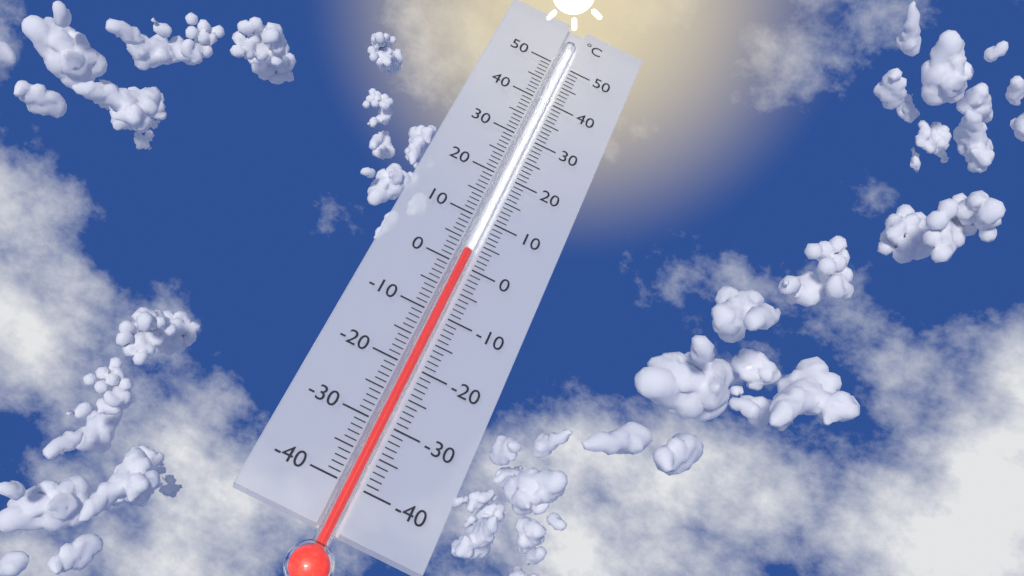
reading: 3 °C
